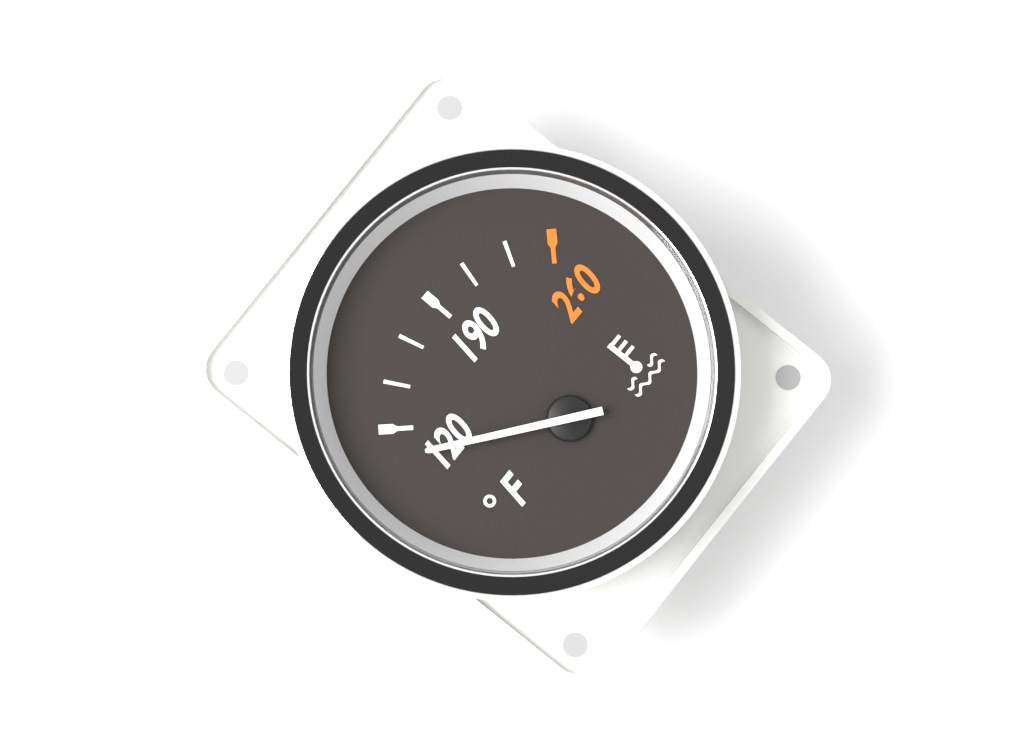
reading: 105.000000 °F
